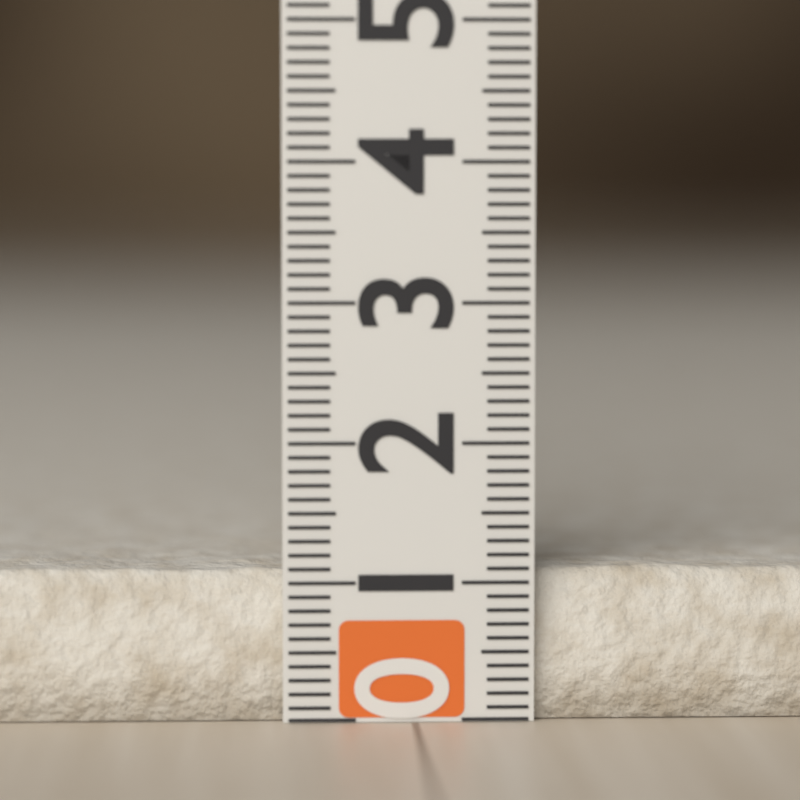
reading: 1.1 (no unit)
